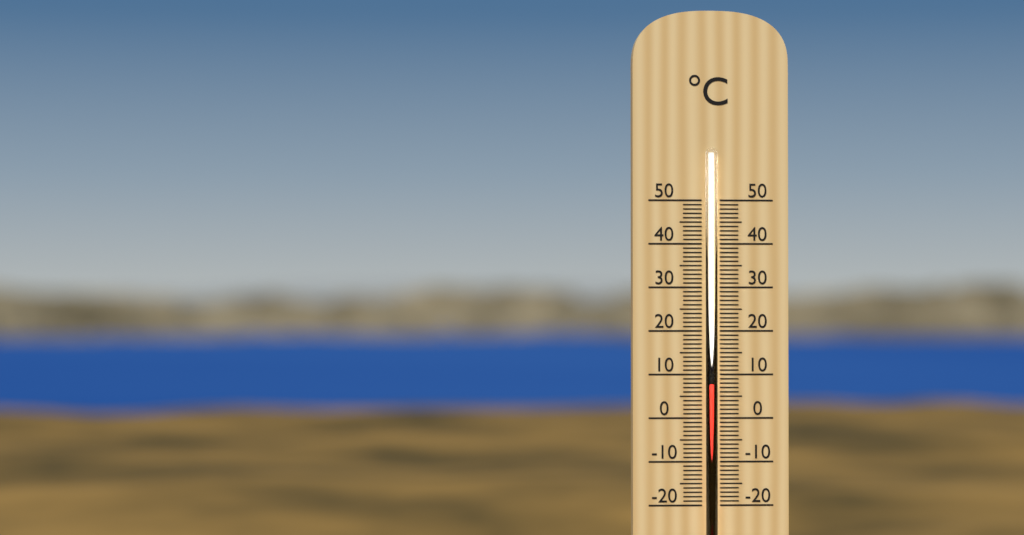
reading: 8 °C
